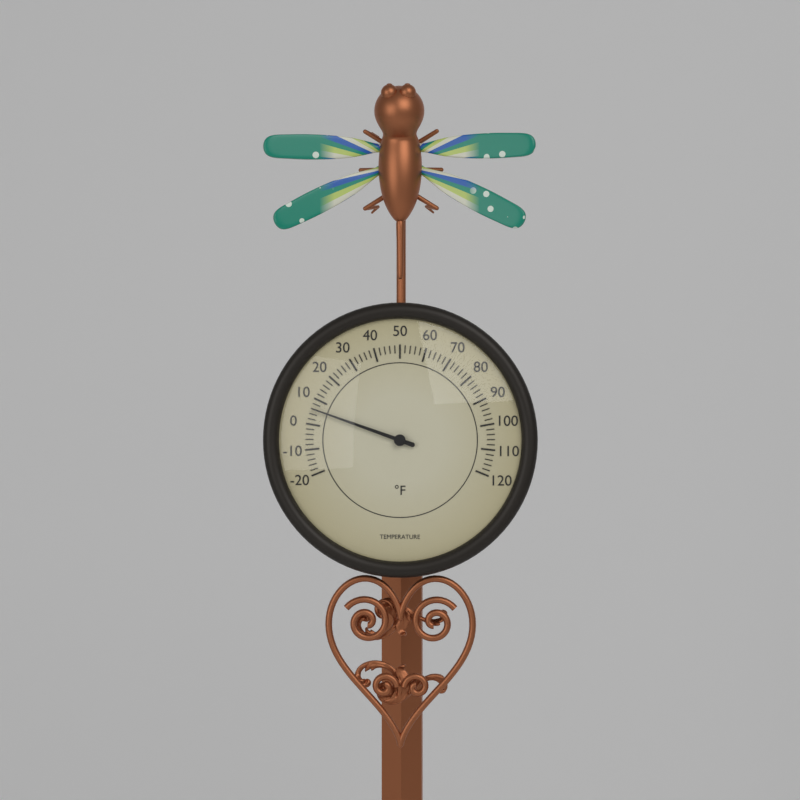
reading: 6 °F
